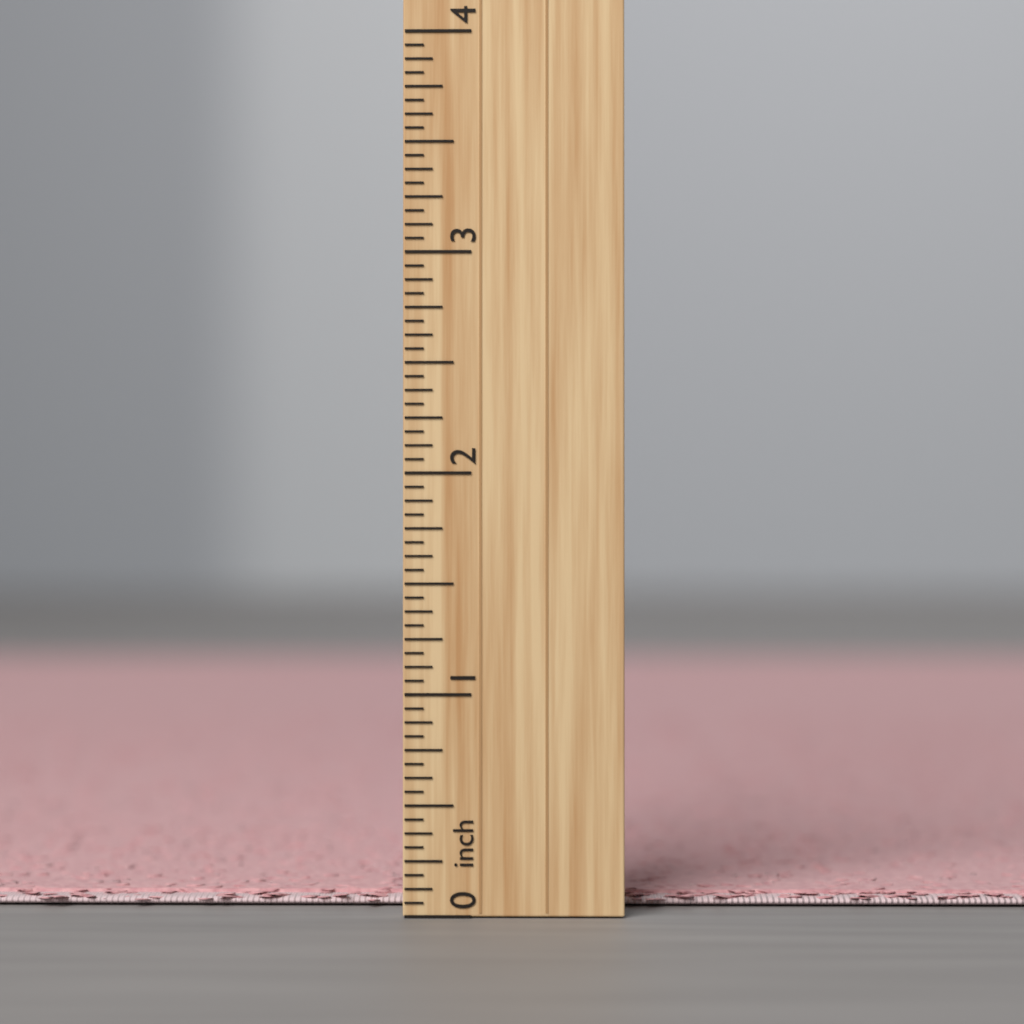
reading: 0.0625 inch
